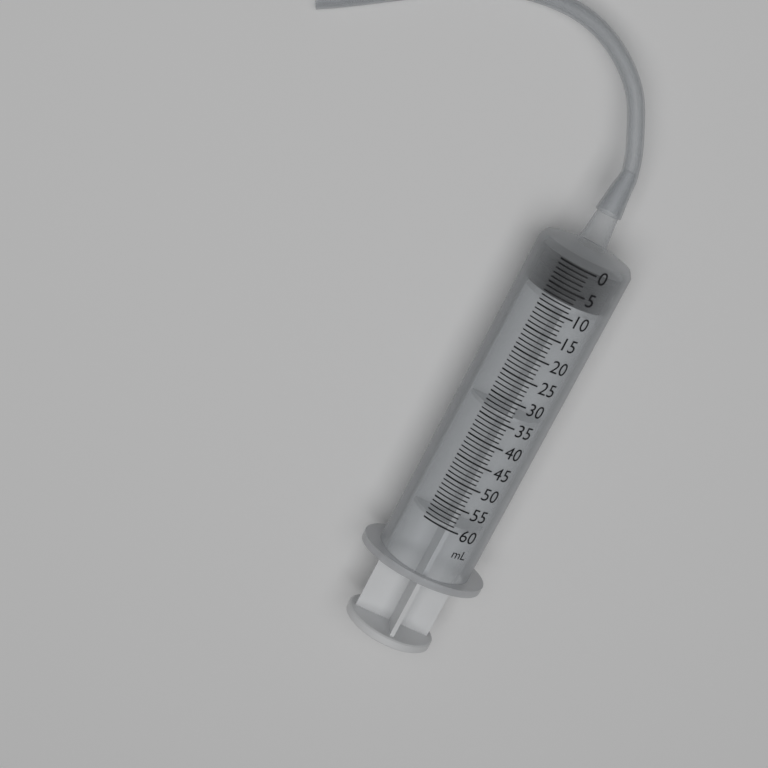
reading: 1 ml
